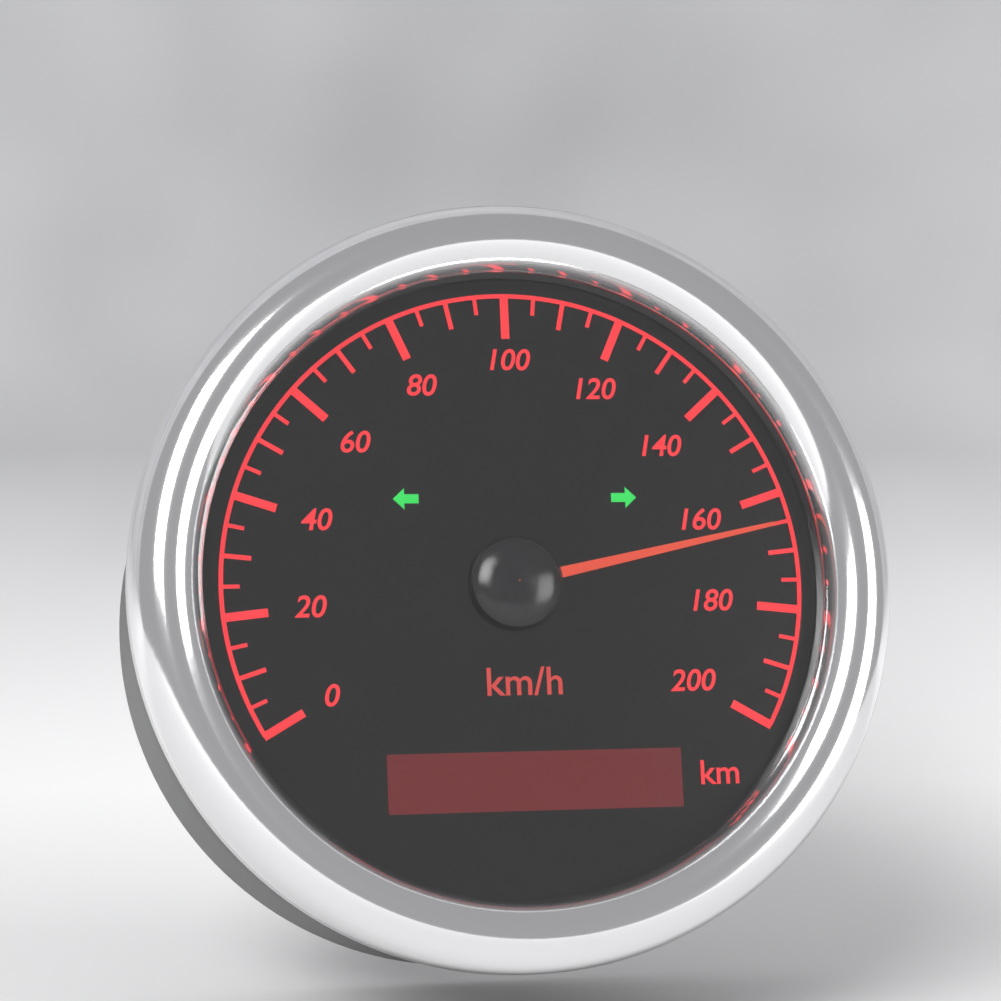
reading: 165 km/h
